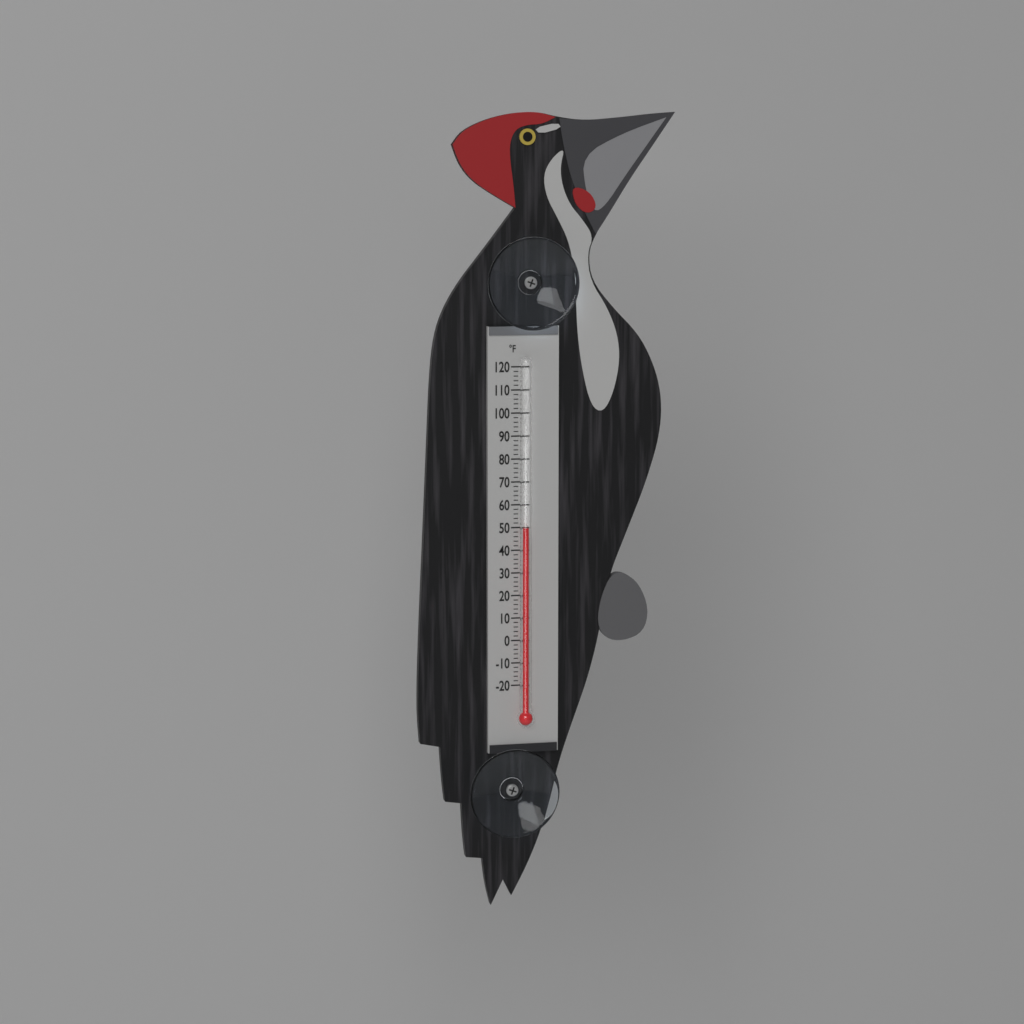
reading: 50 °F
